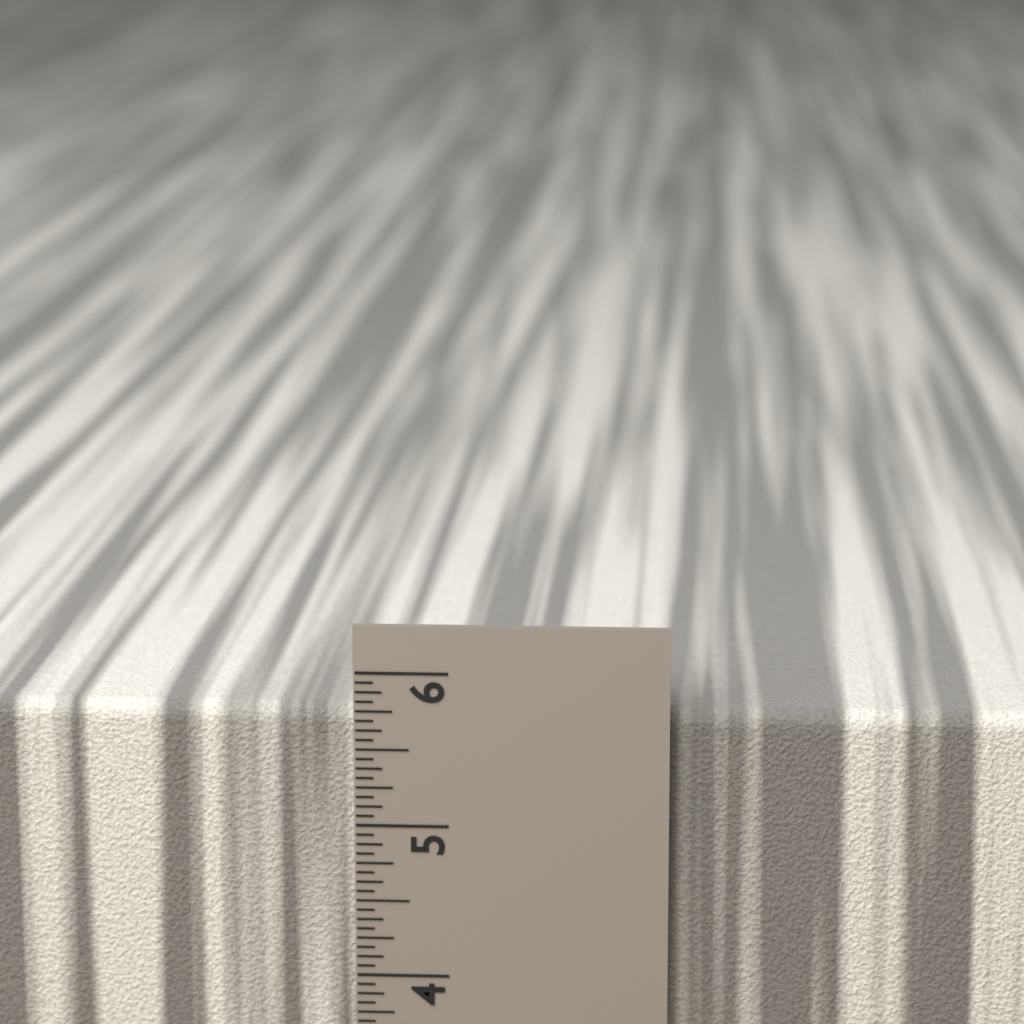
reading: 5.7500 in
